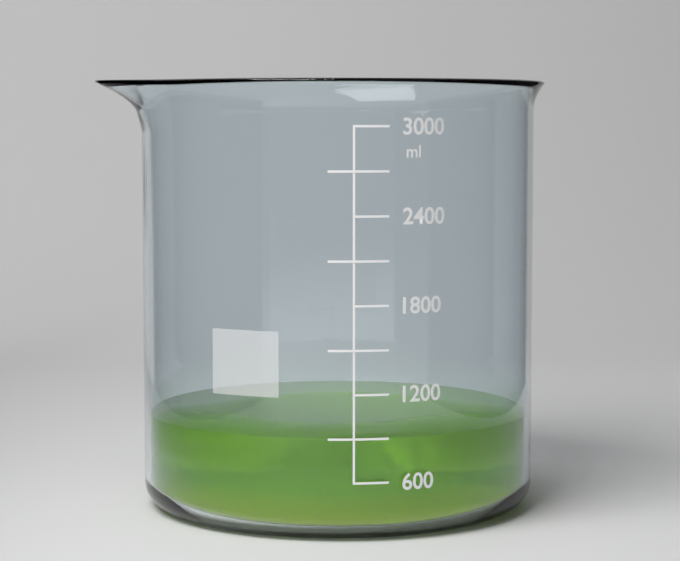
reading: 900 ml
